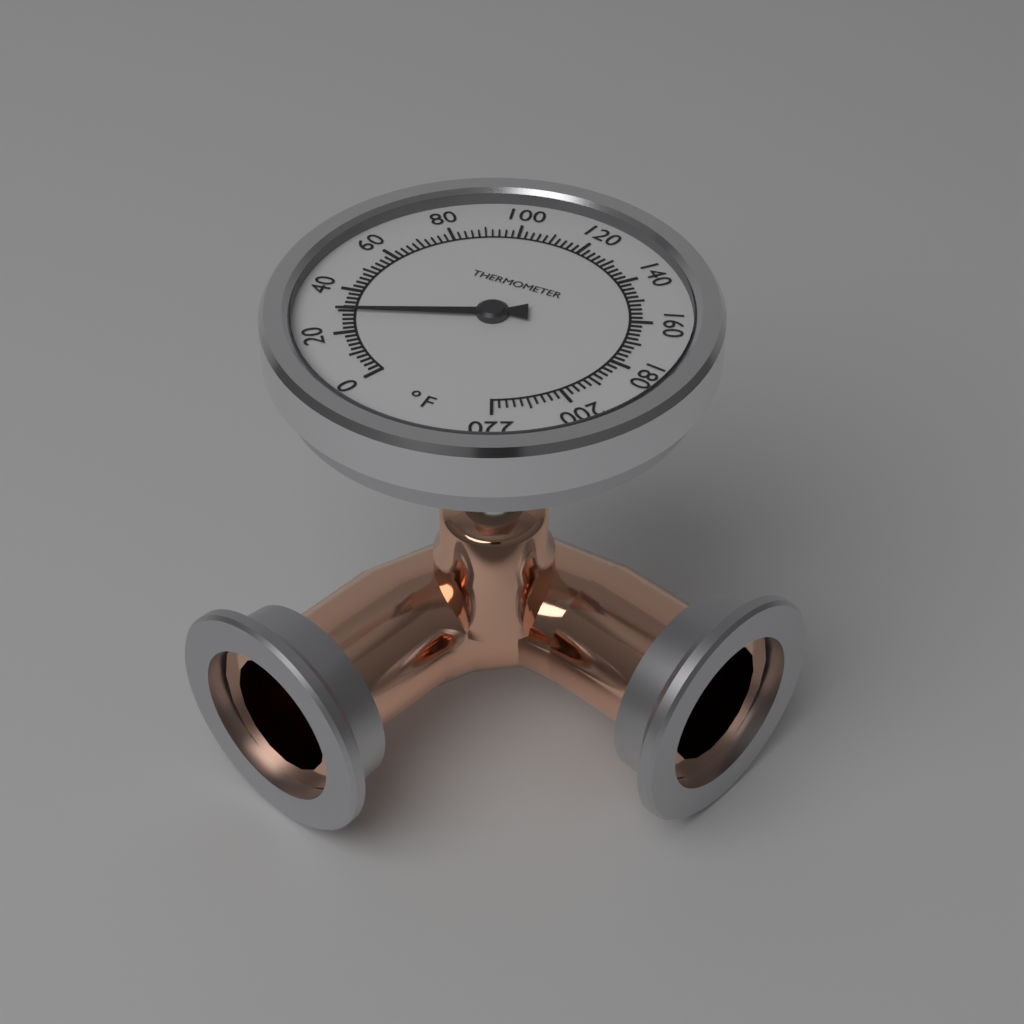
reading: 30 °F
